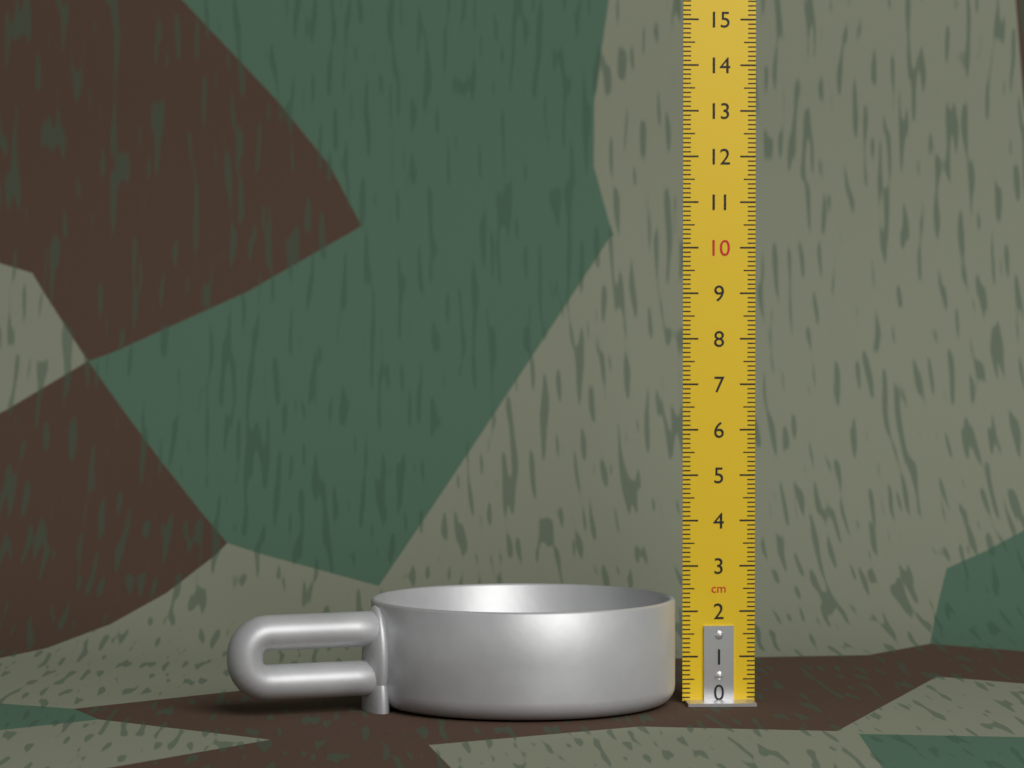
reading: 2.3 cm
